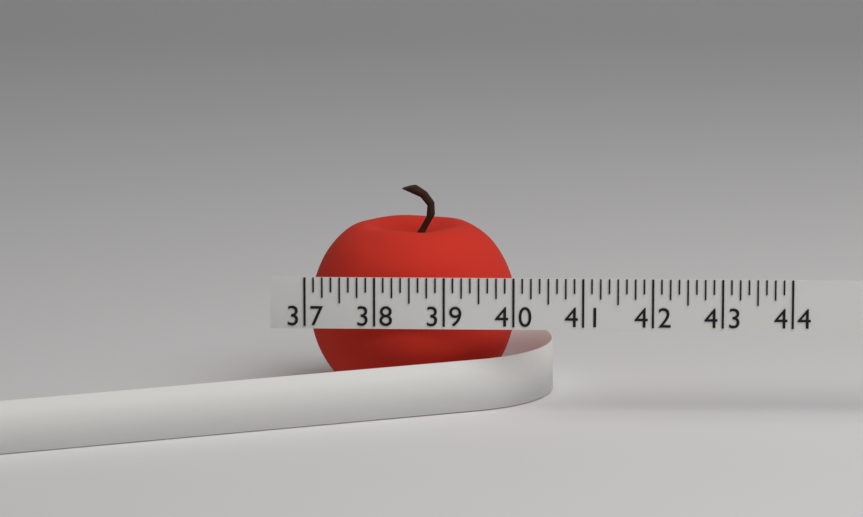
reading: 40.000 (no unit)
